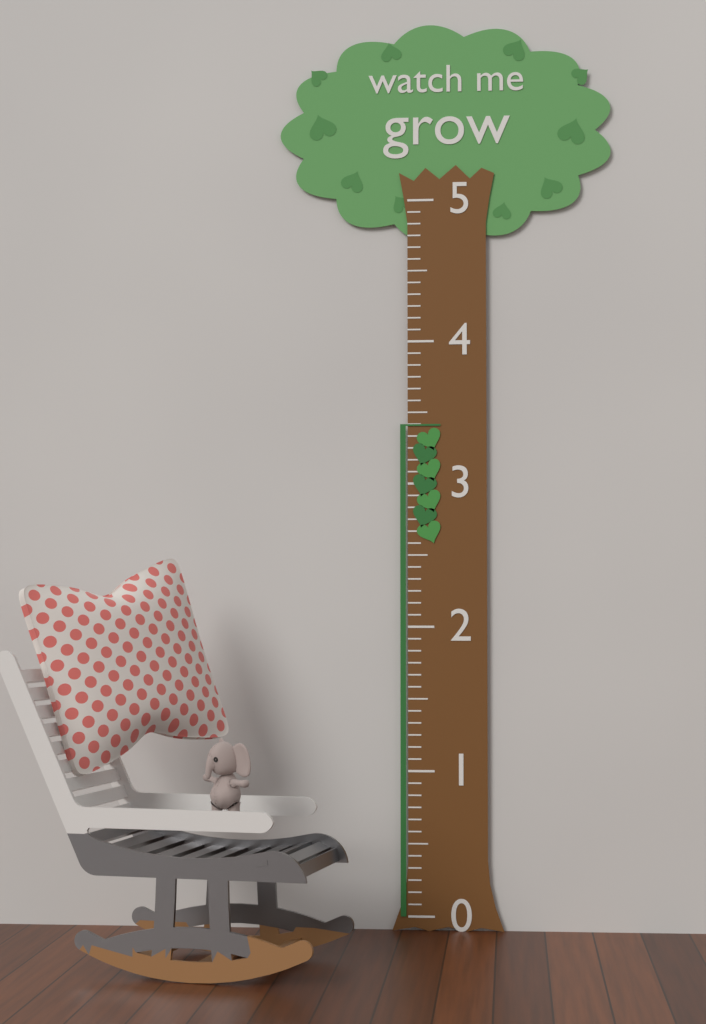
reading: 3.416667 (no unit)
